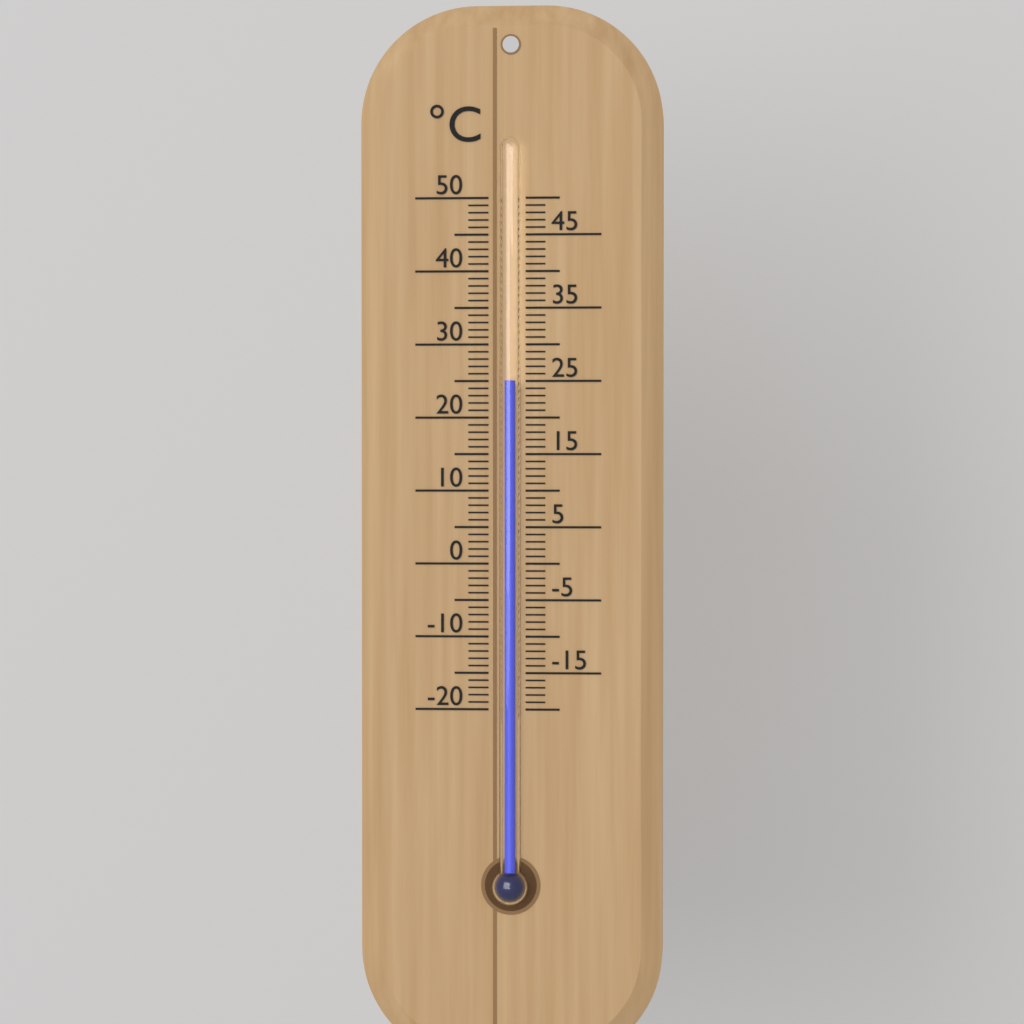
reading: 25 °C
